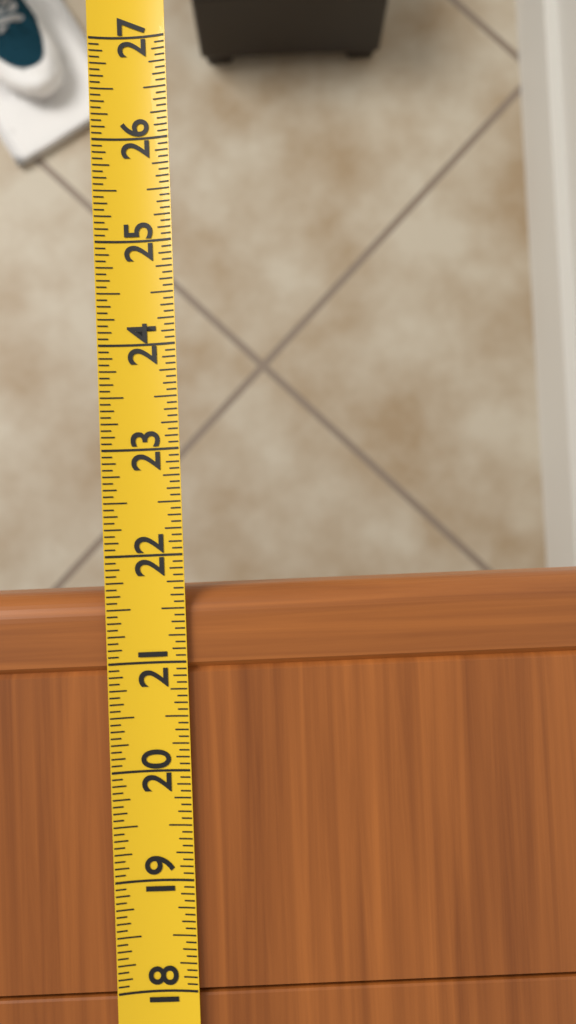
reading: 21.6875 (no unit)
